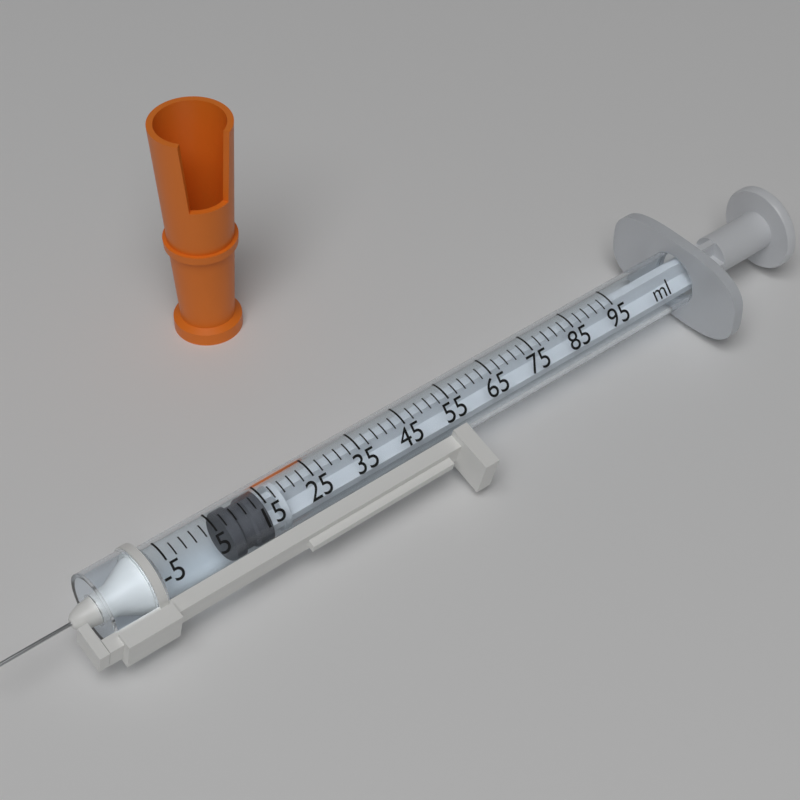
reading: 7 ml
